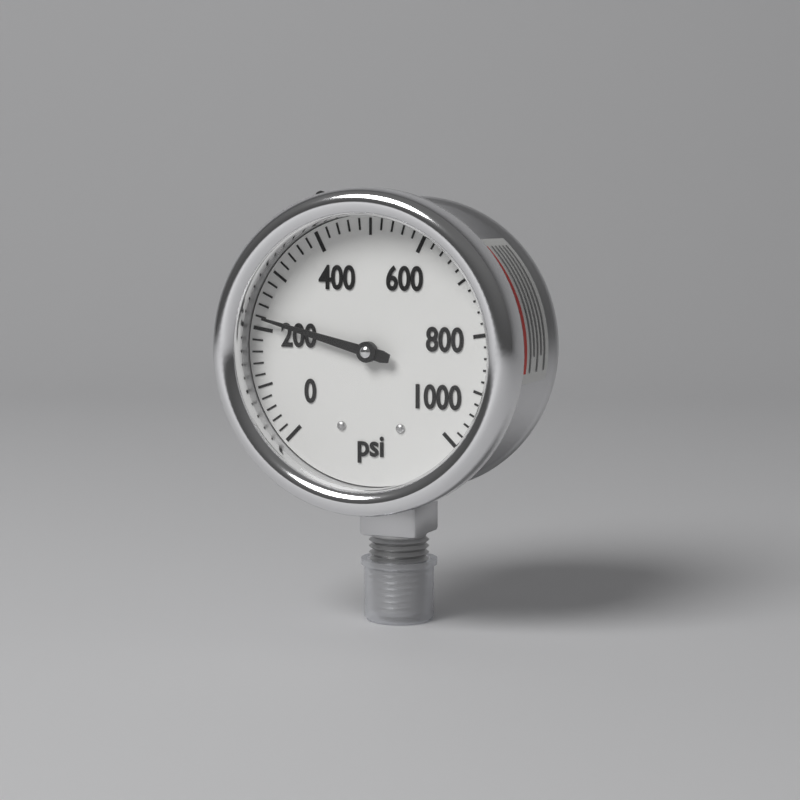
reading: 220 psi
